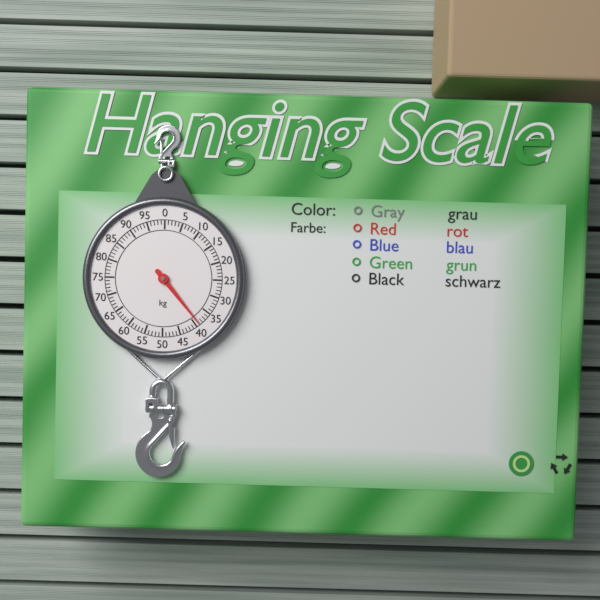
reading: 39 kg
